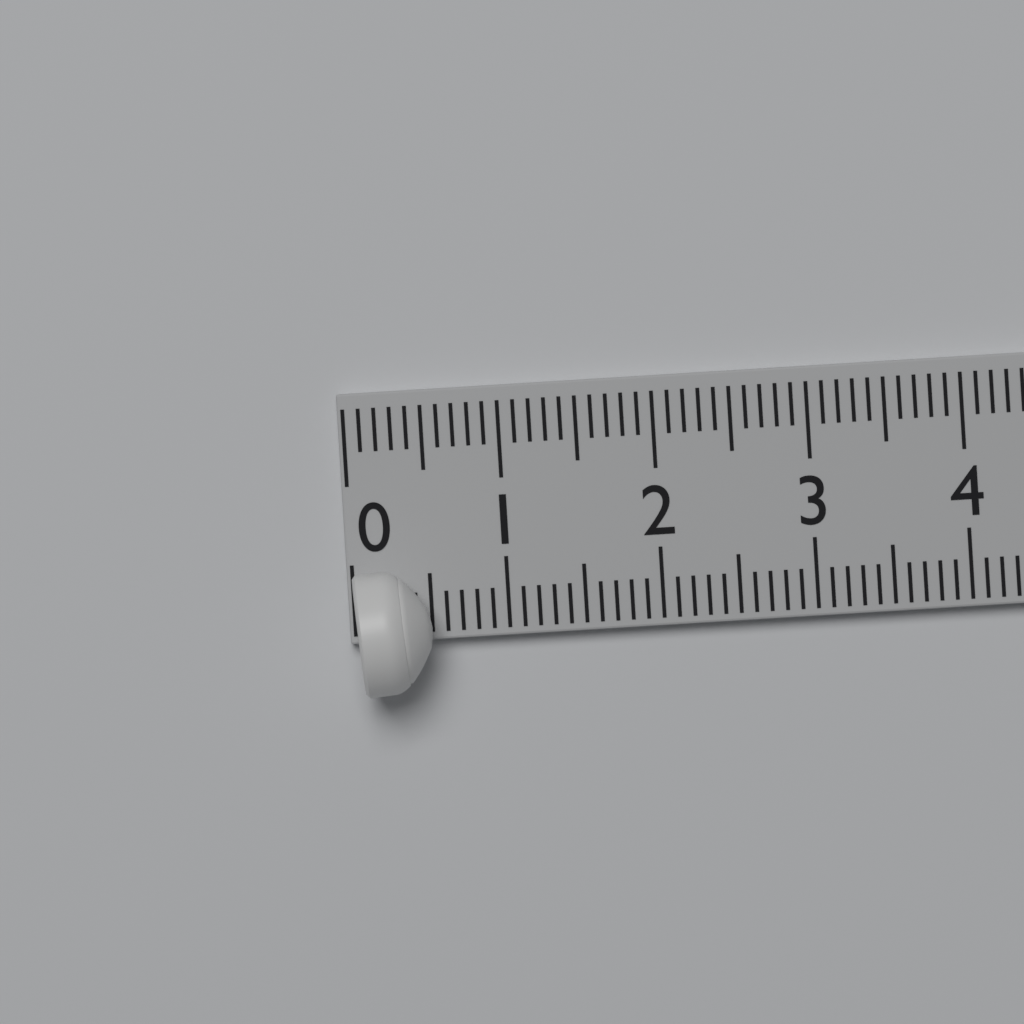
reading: 0.5 (no unit)
